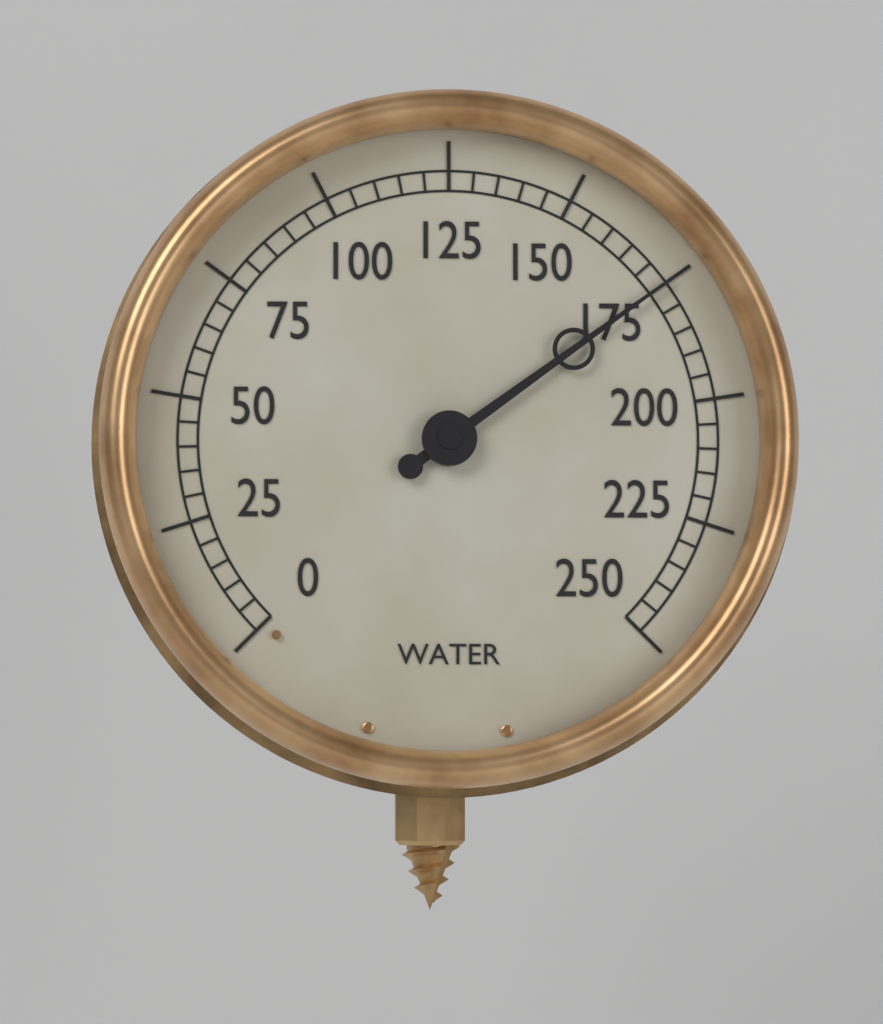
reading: 175 (no unit)
